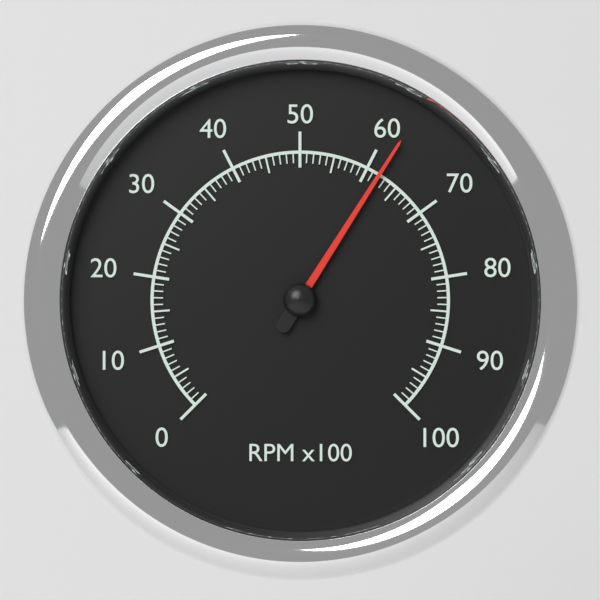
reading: 62 RPM x100
